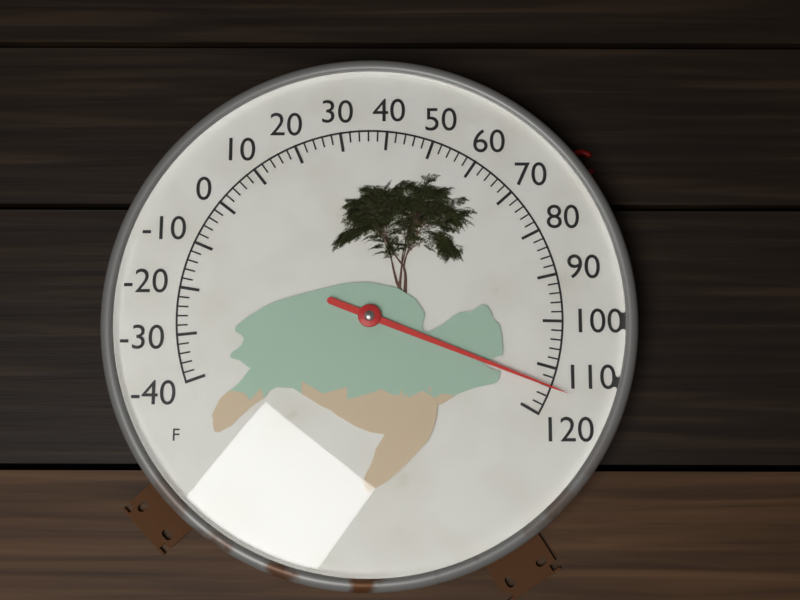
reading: 114 °F
